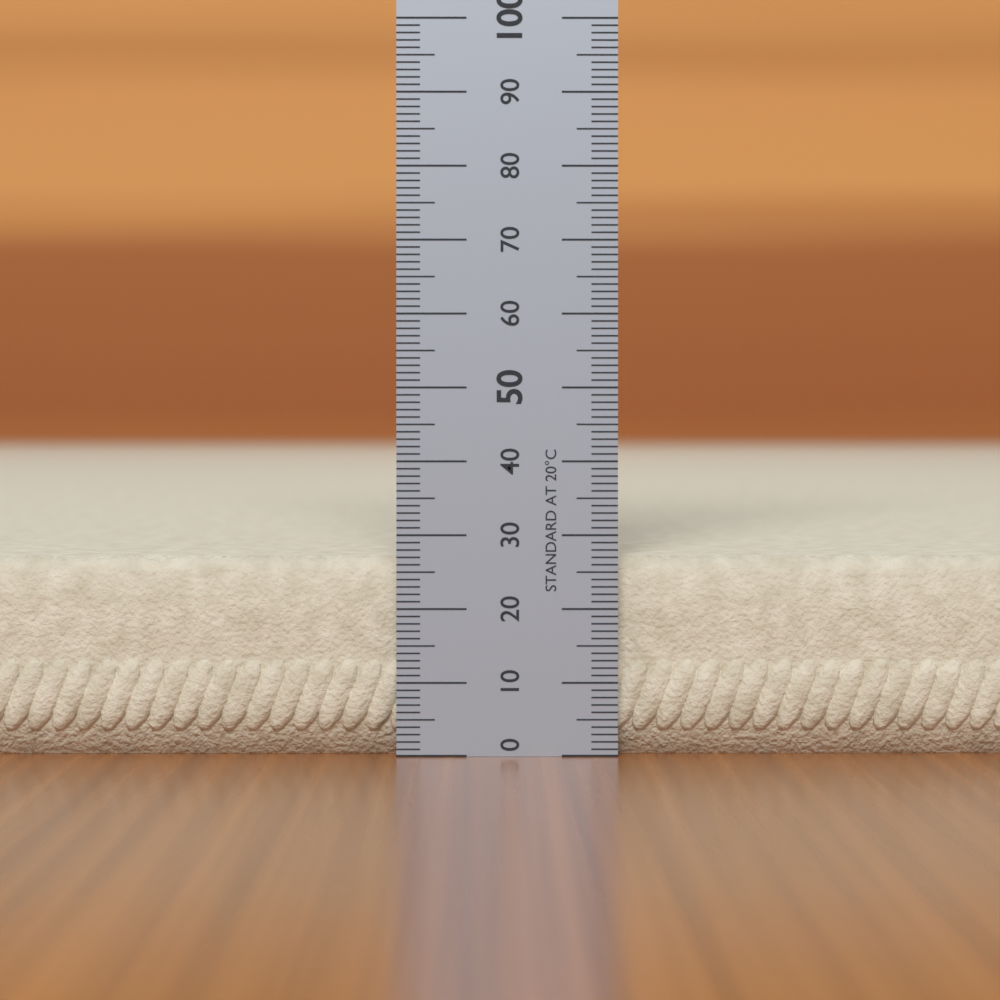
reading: 27 (no unit)
